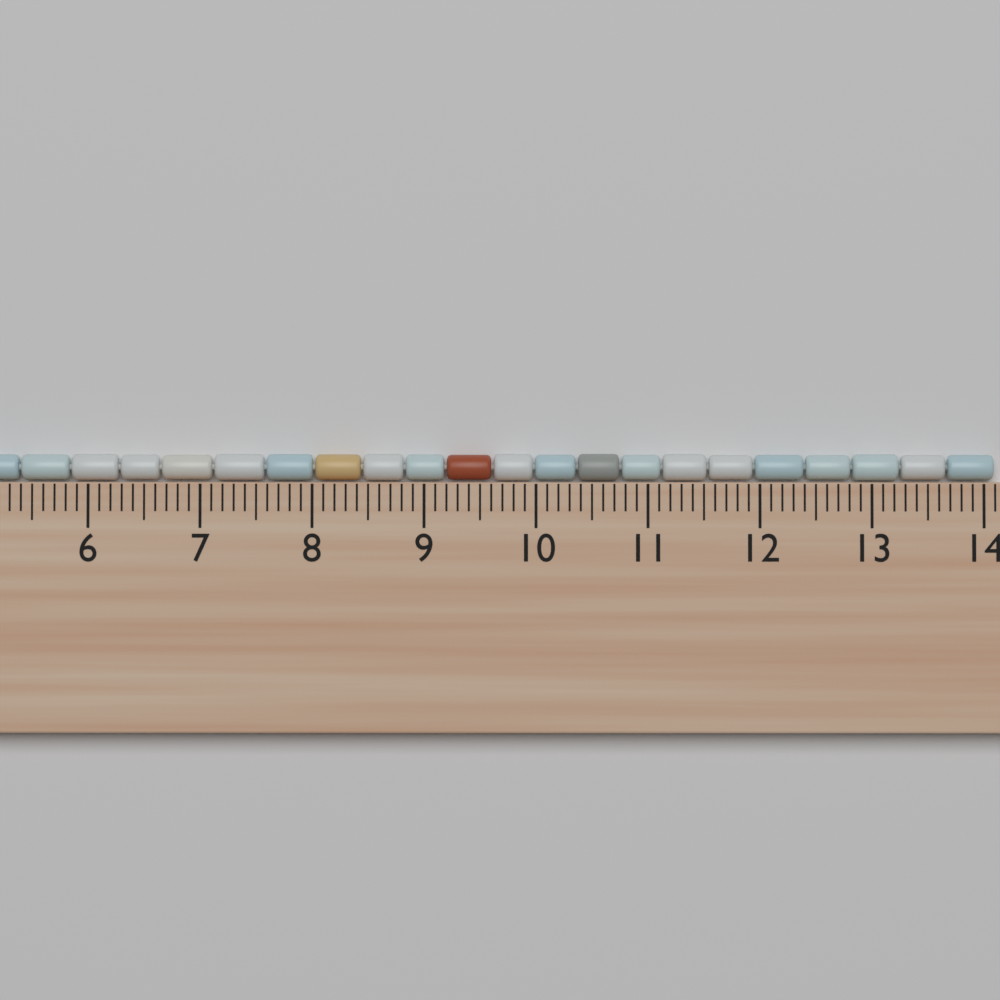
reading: 14.1 cm
